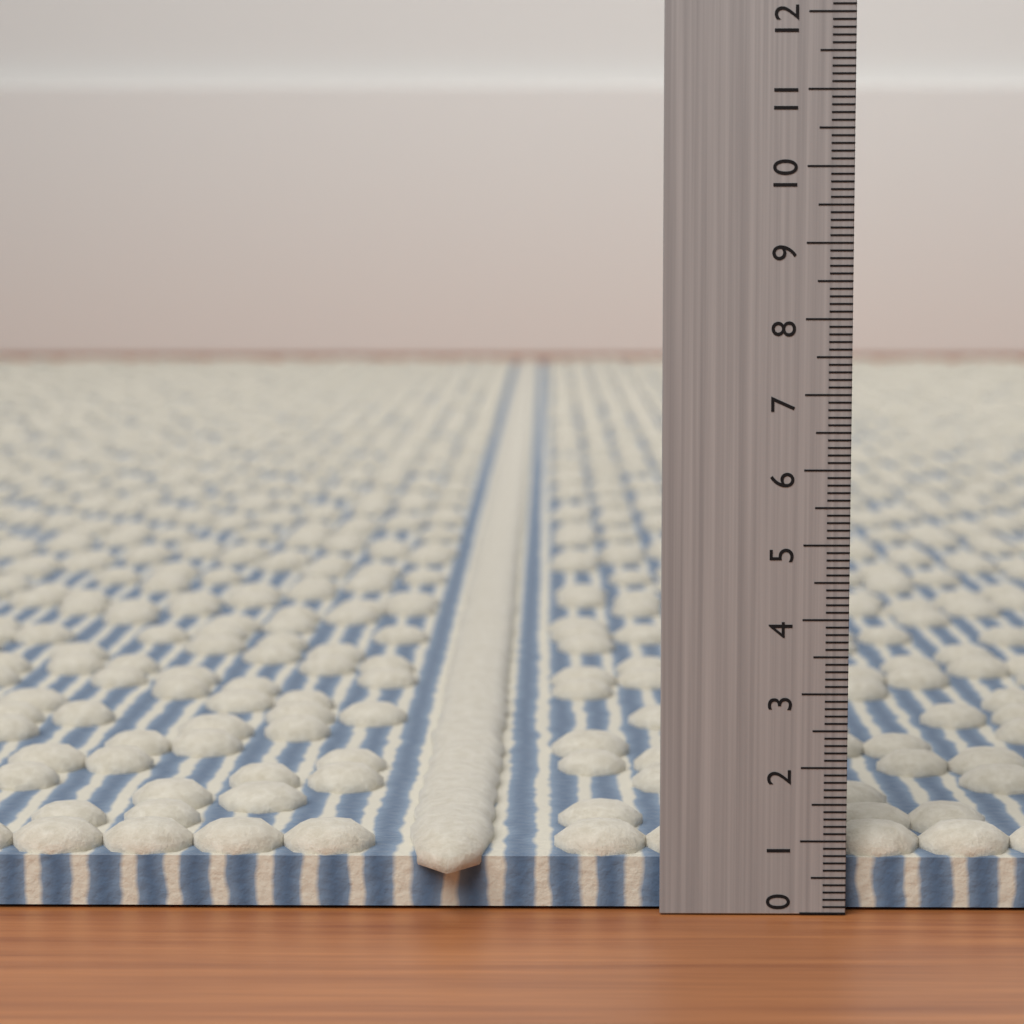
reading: 1.1 (no unit)
